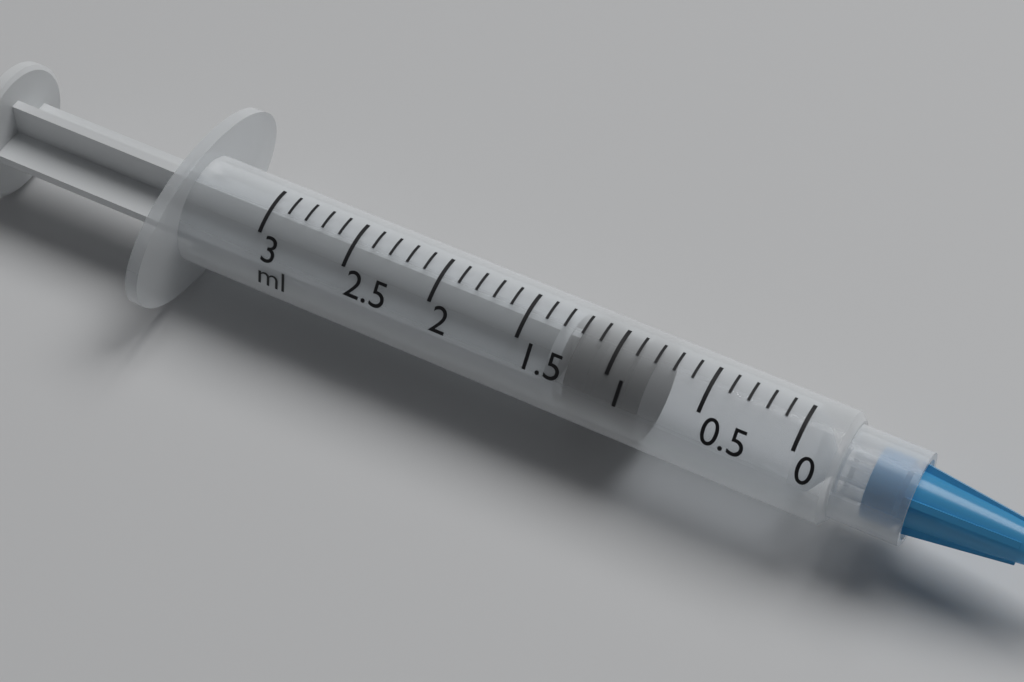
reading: 0.8 ml
